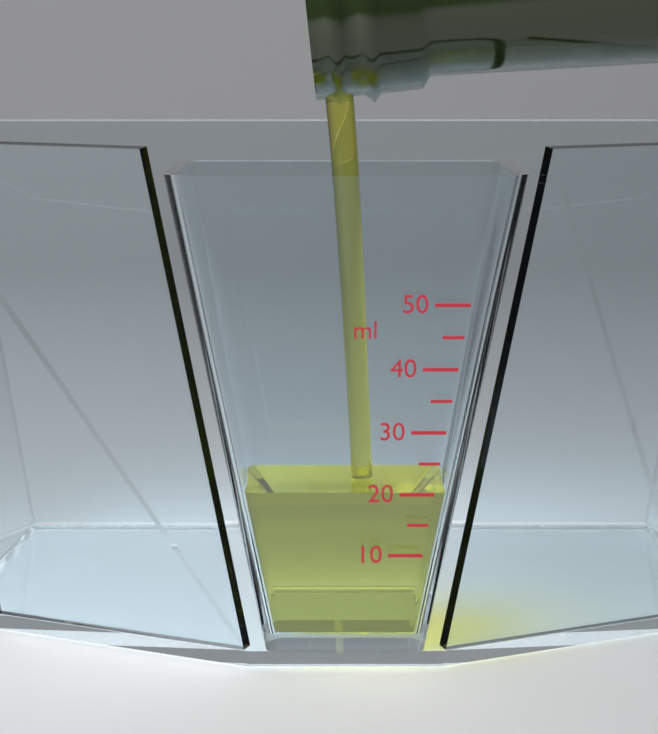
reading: 20 ml
